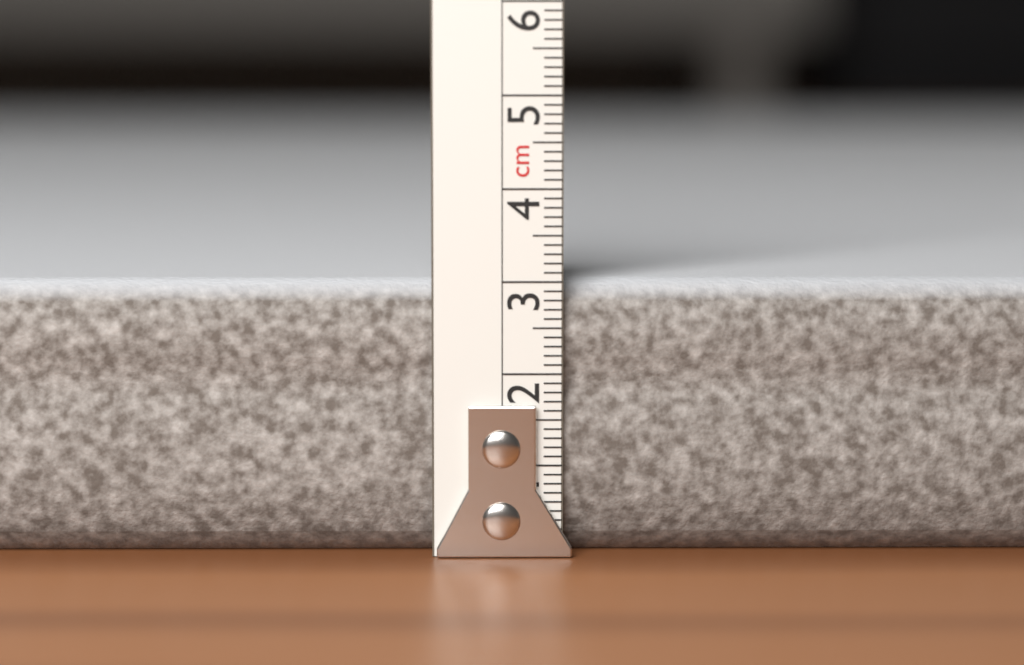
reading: 3.0 cm
